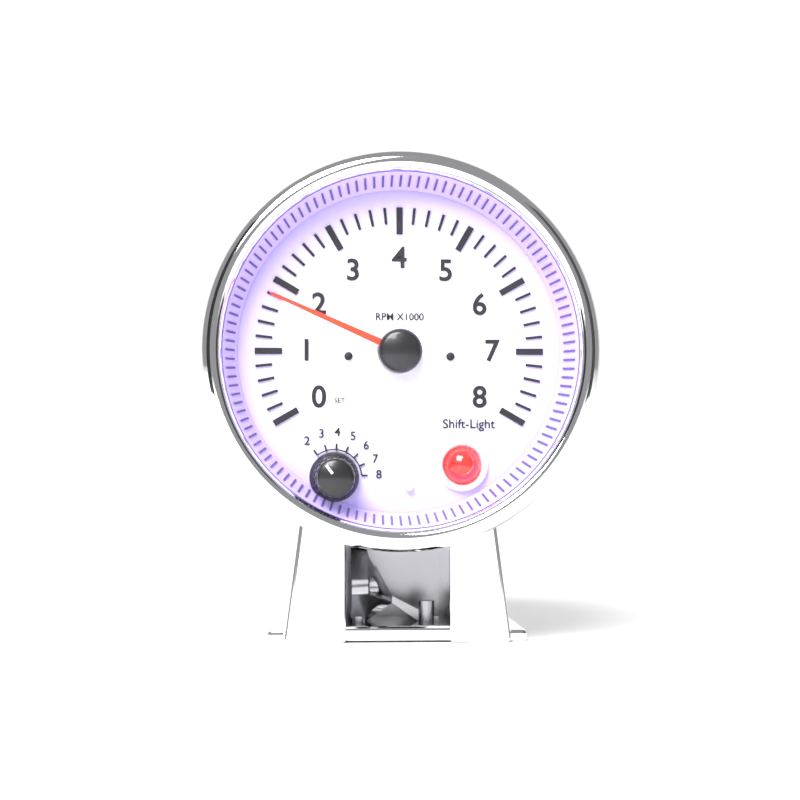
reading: 1.8 RPM x1000
